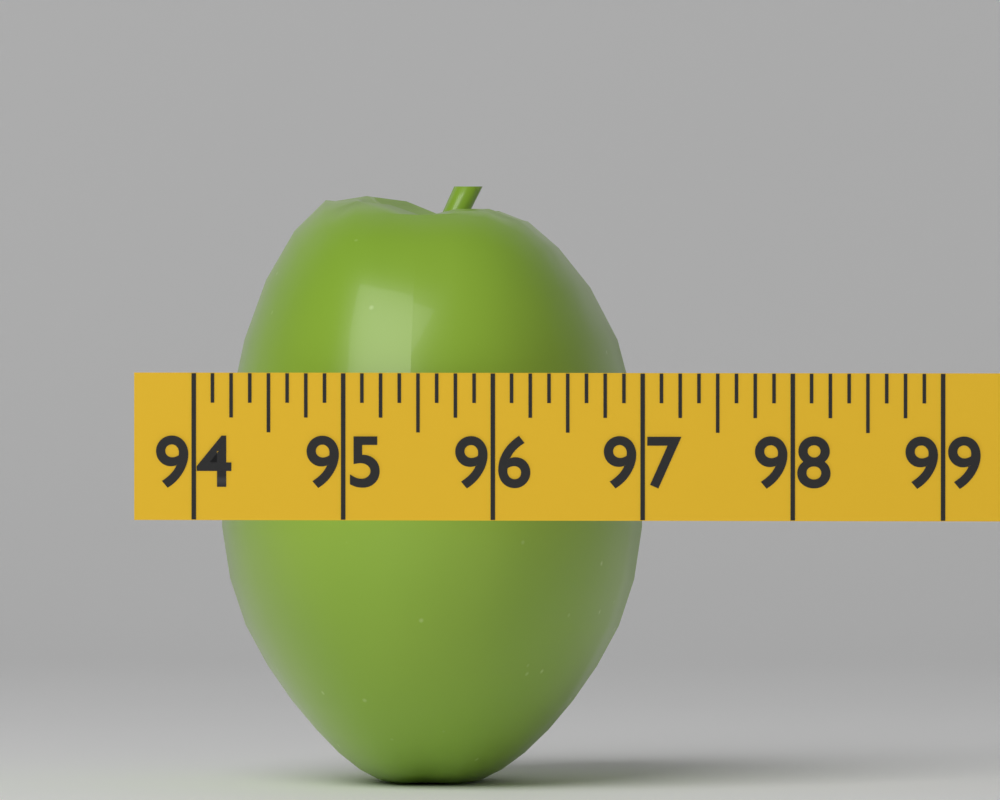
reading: 96.875 (no unit)
